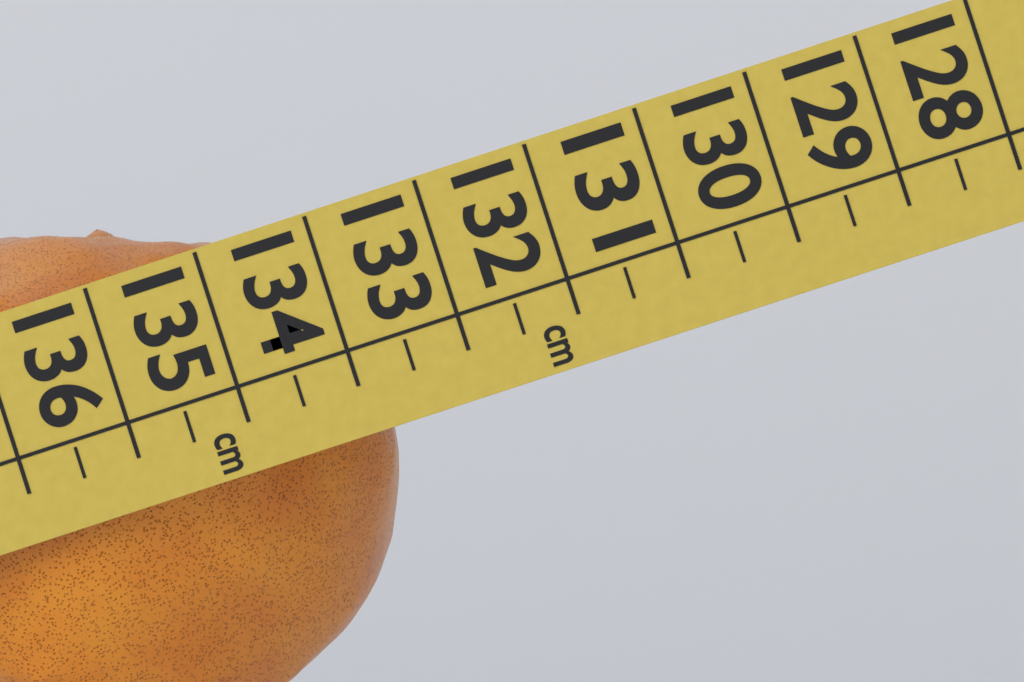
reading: 134.0 cm
